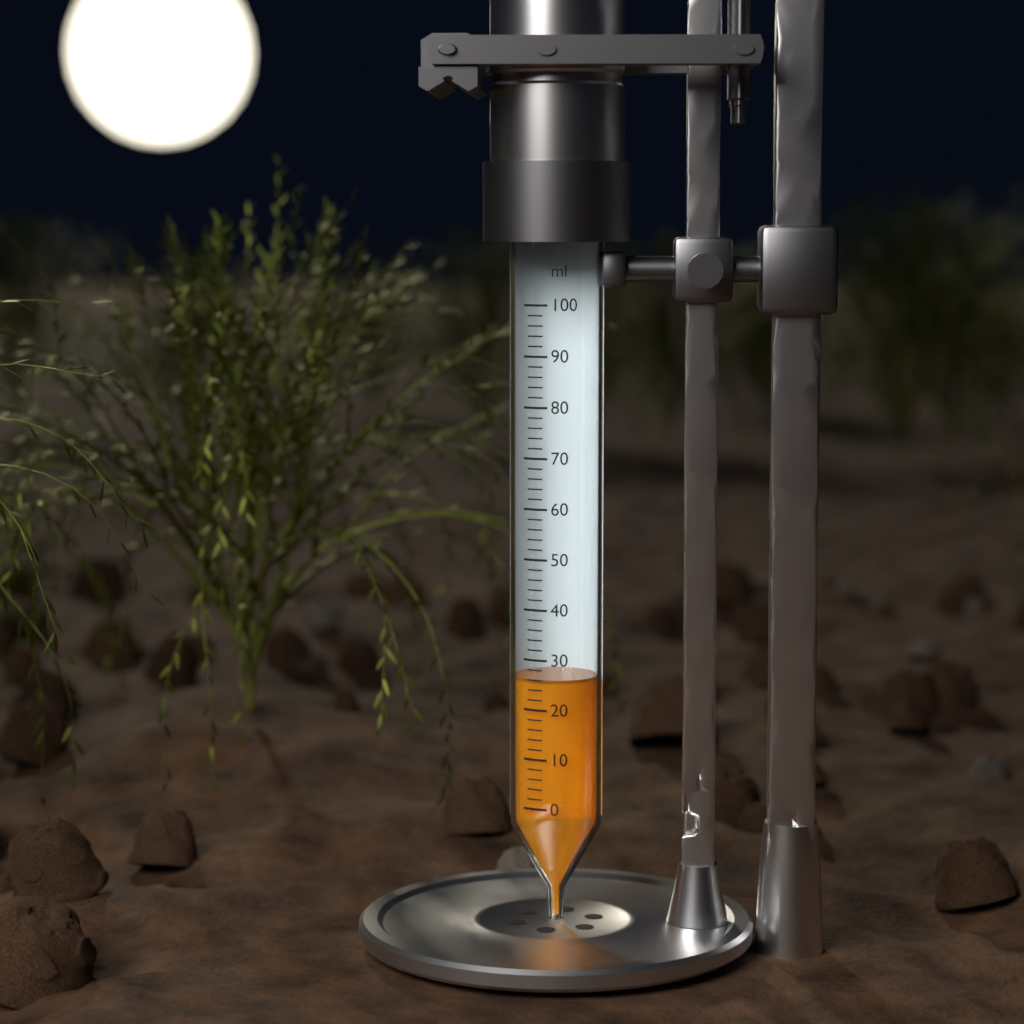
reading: 26 ml
